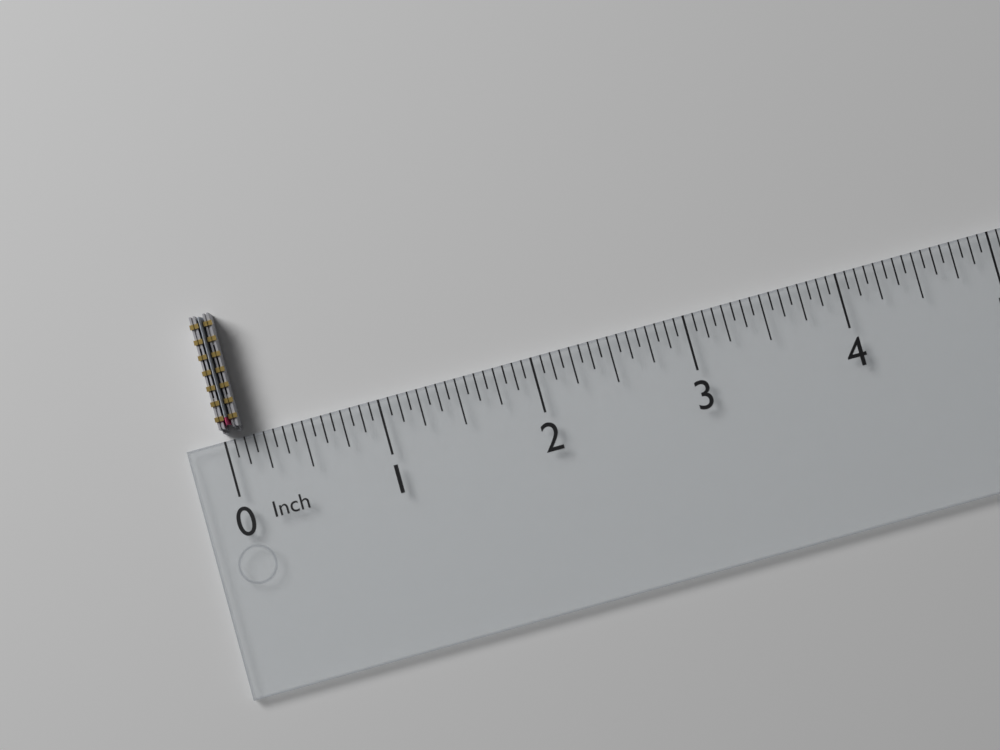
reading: 0.1250 in
